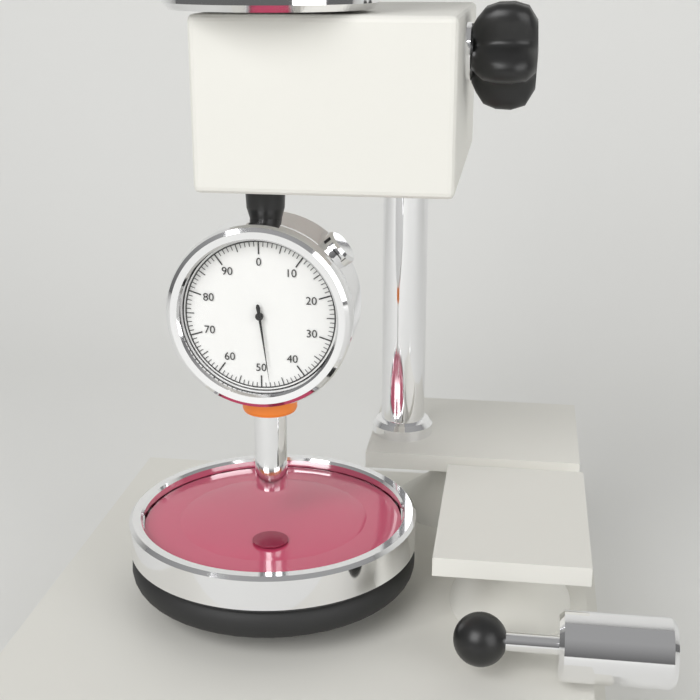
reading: 48 (no unit)
